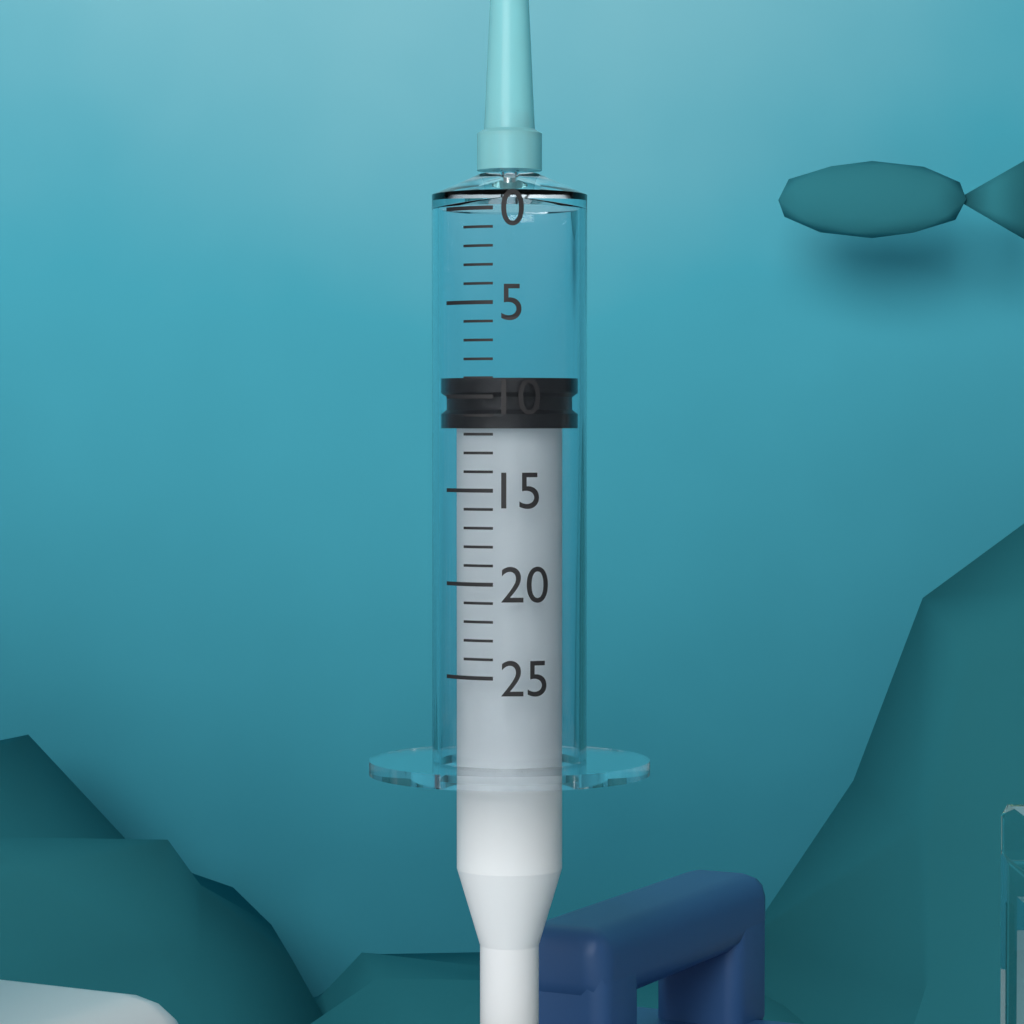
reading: 9 (no unit)
